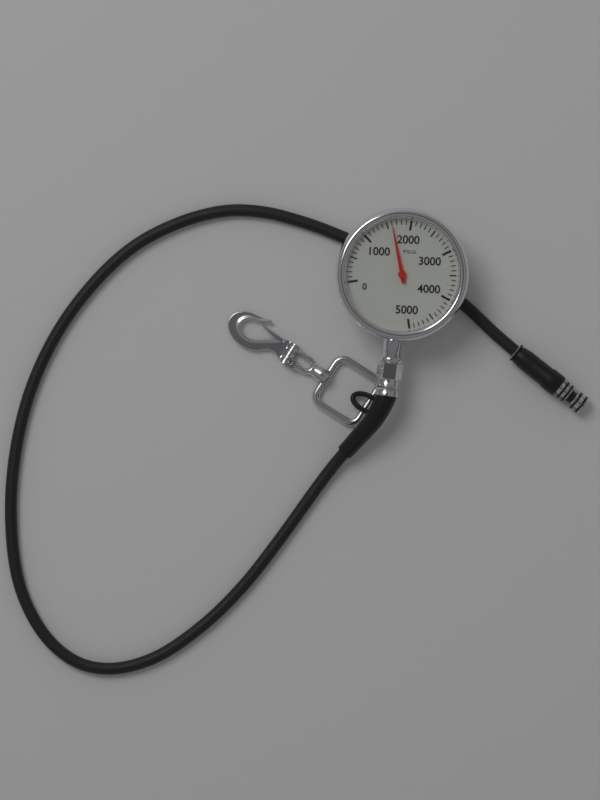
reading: 1600 psi
